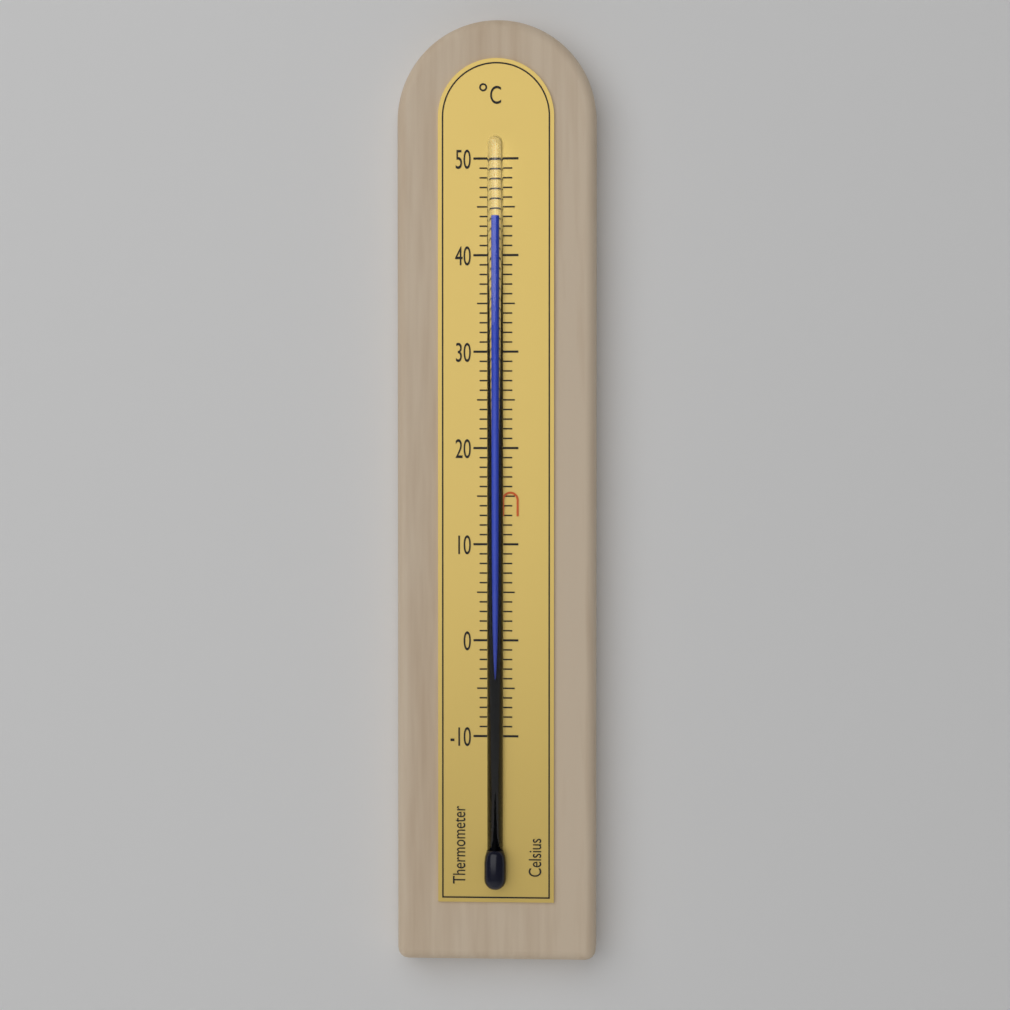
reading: 44 °C
